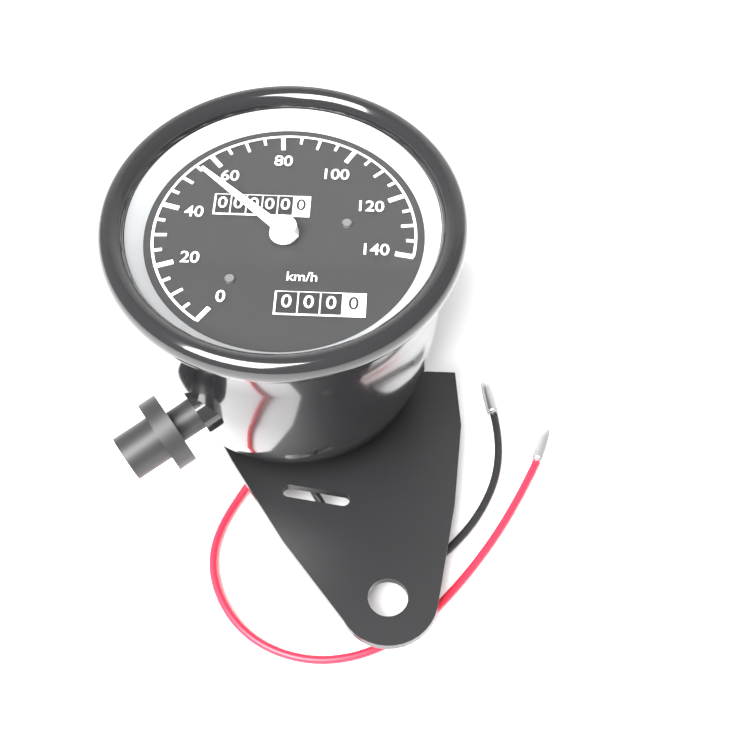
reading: 55 km/h
